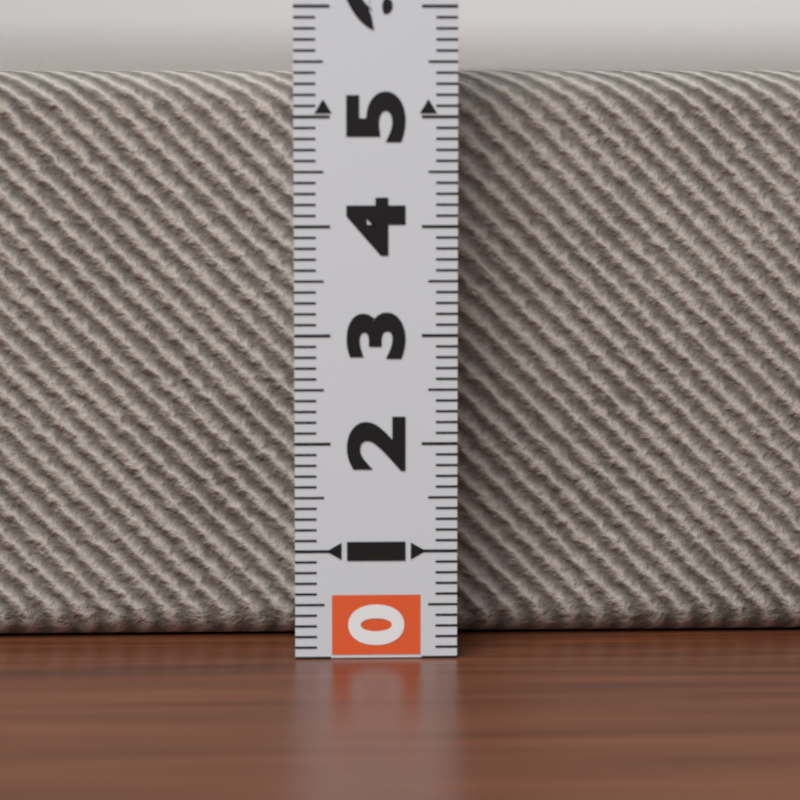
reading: 5.4 (no unit)
